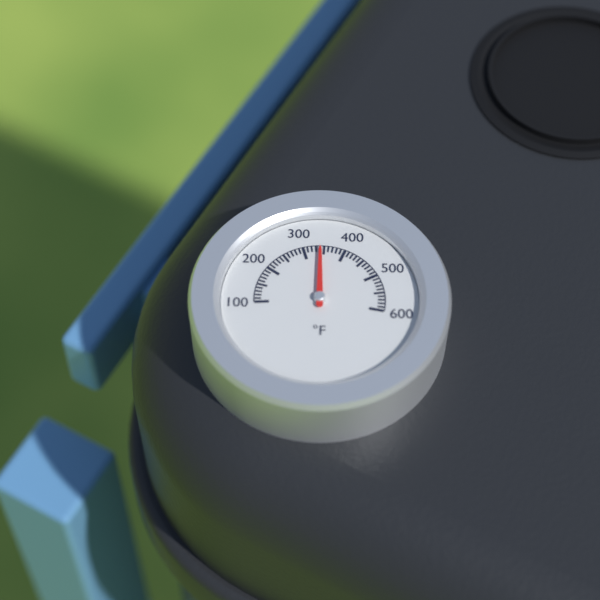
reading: 340 °F
